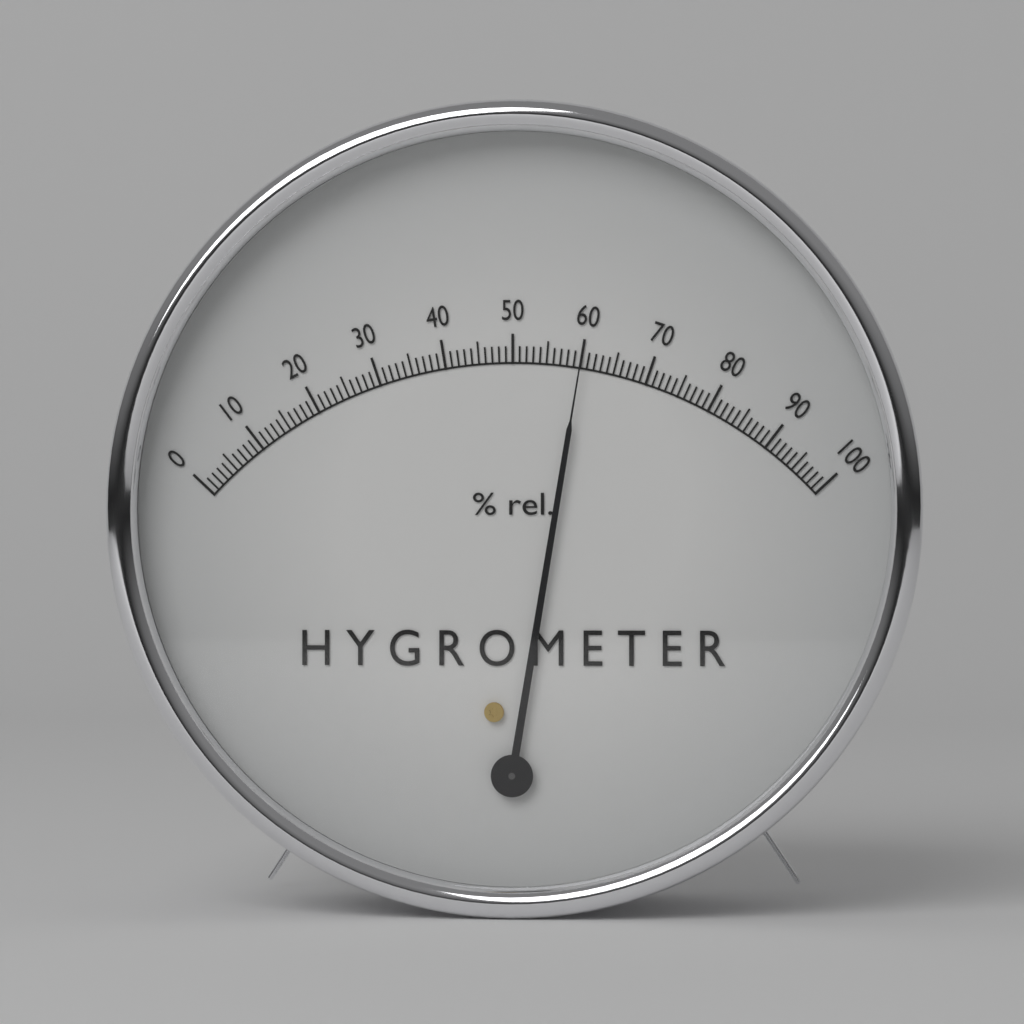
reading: 60 %
